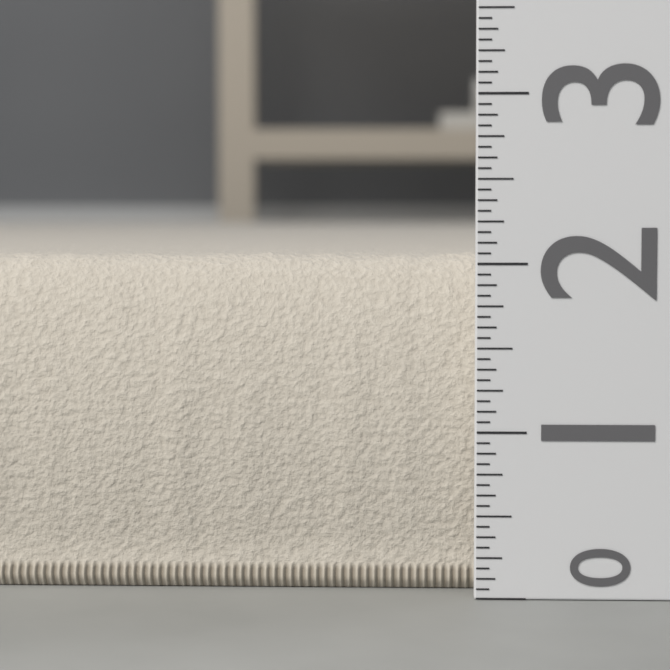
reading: 2.0625 (no unit)
